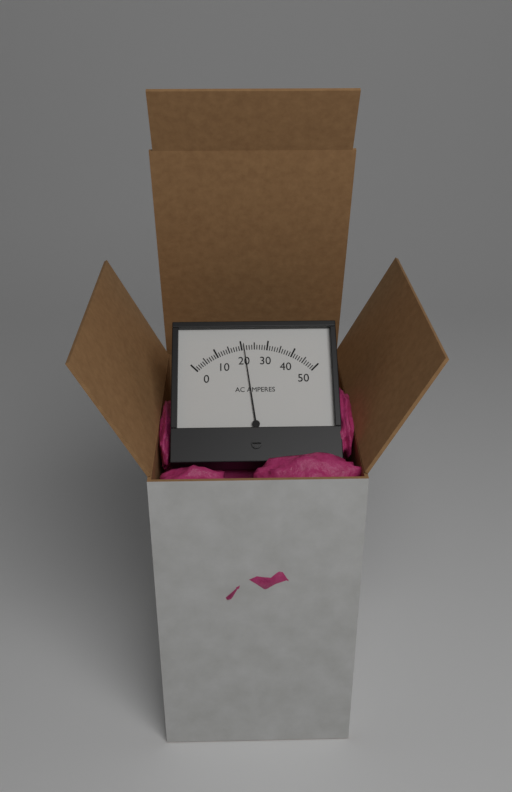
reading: 21 A
